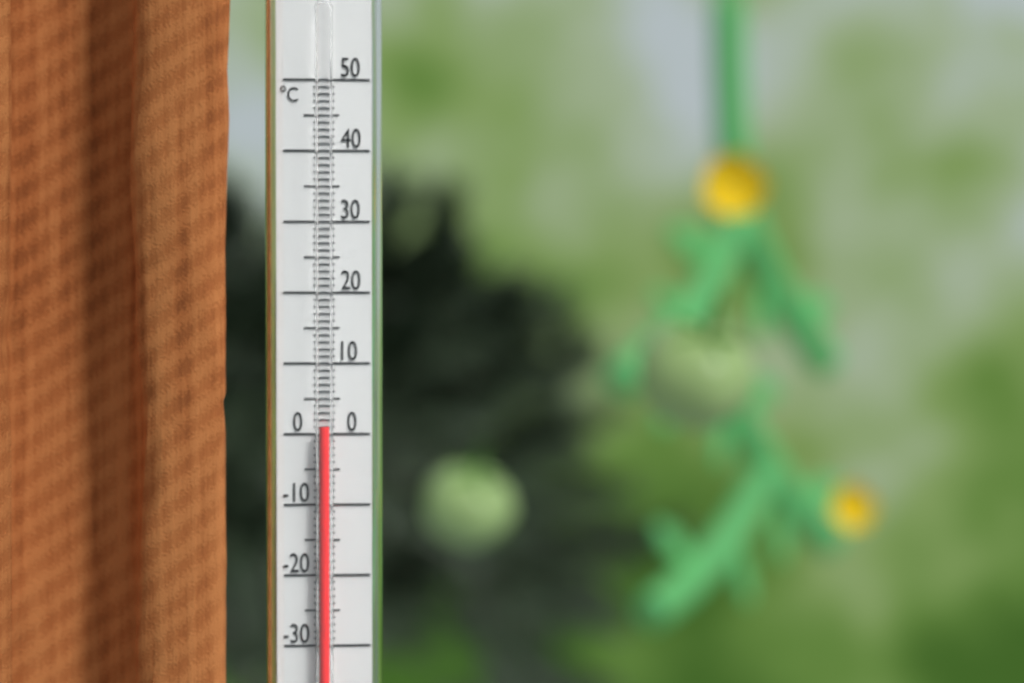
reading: 1 °C
